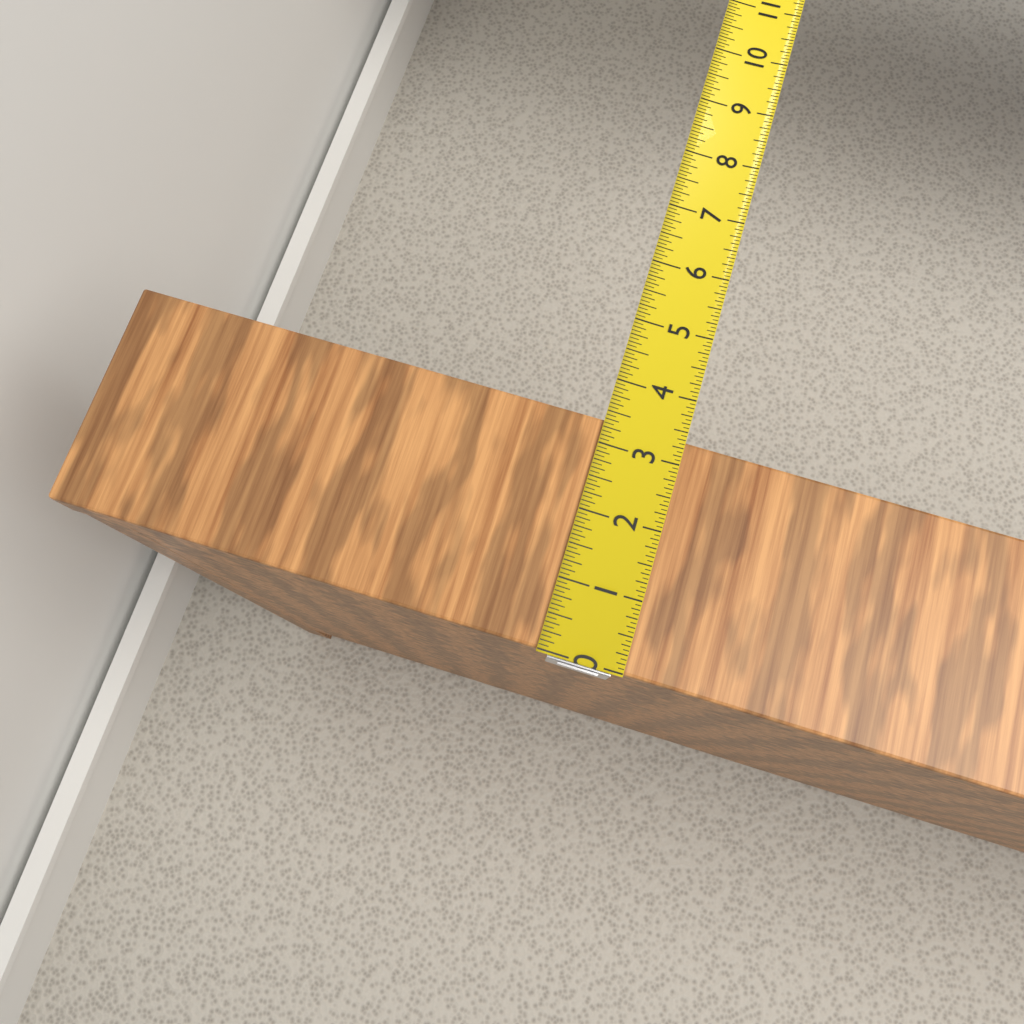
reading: 3.3750 in
